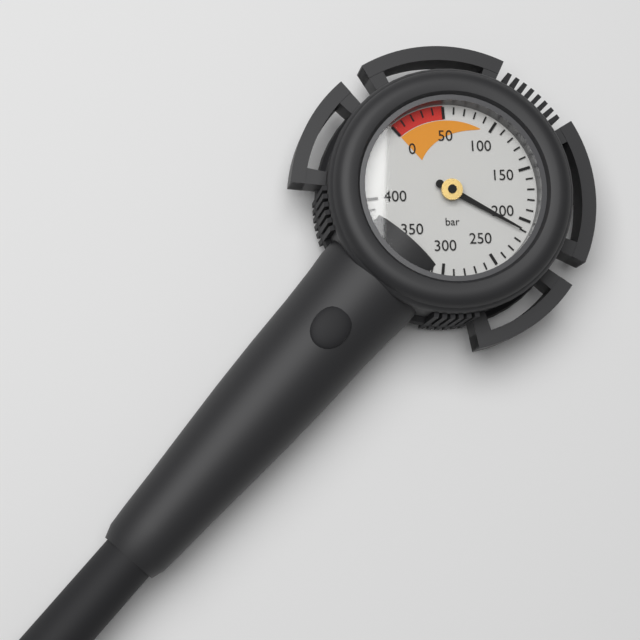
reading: 210 bar
